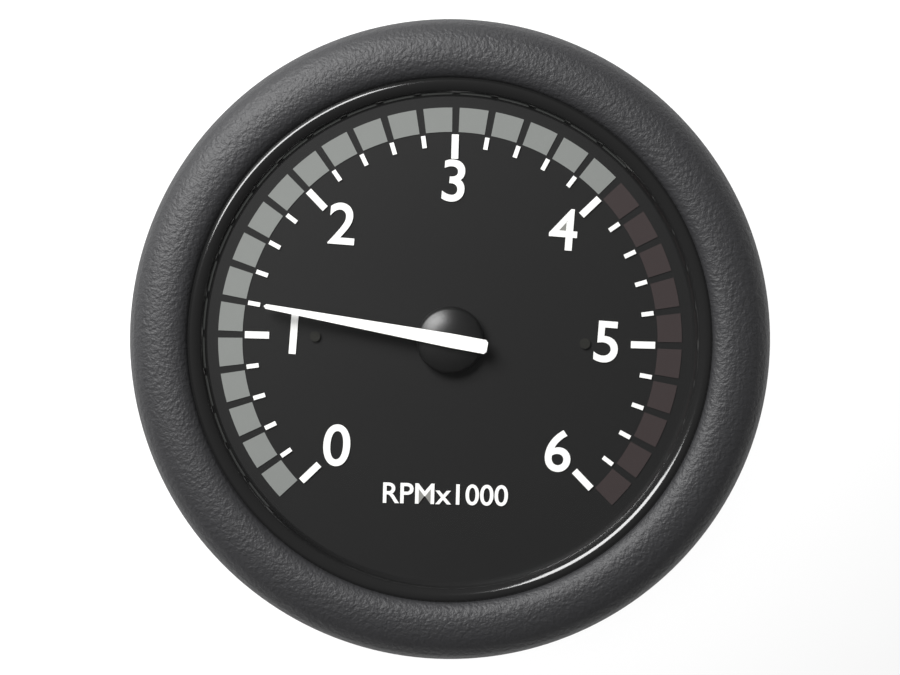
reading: 1200 RPM
